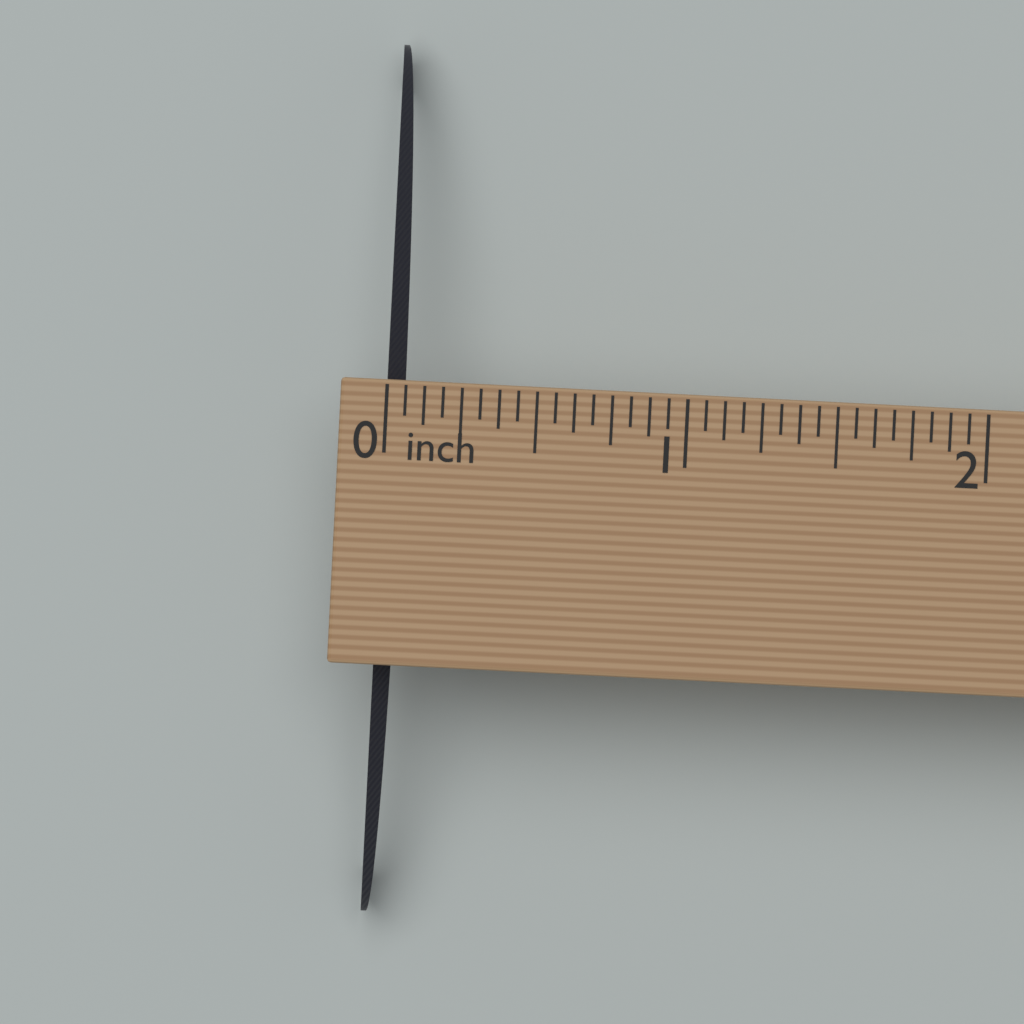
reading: 0.0625 in
